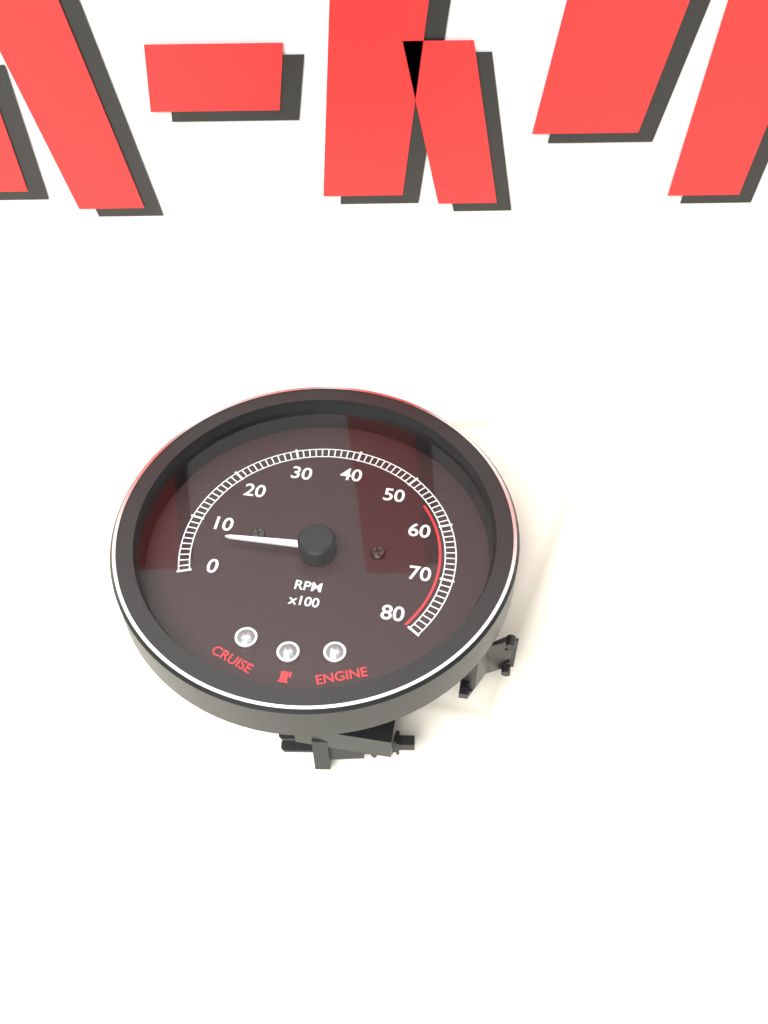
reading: 600 RPM
